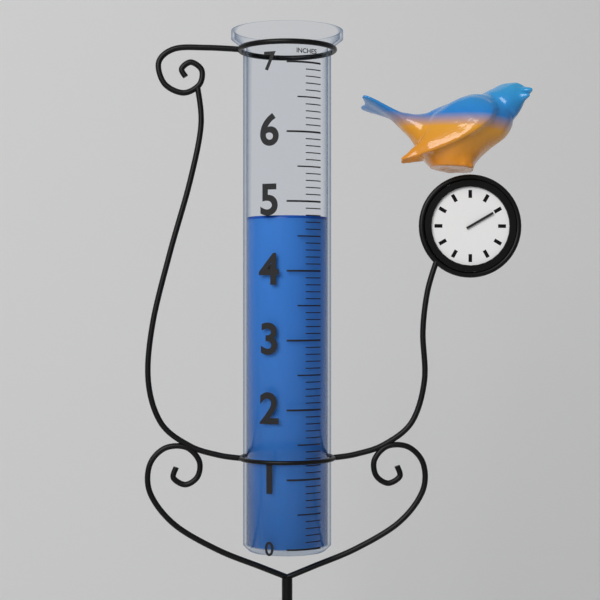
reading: 4.8 in
